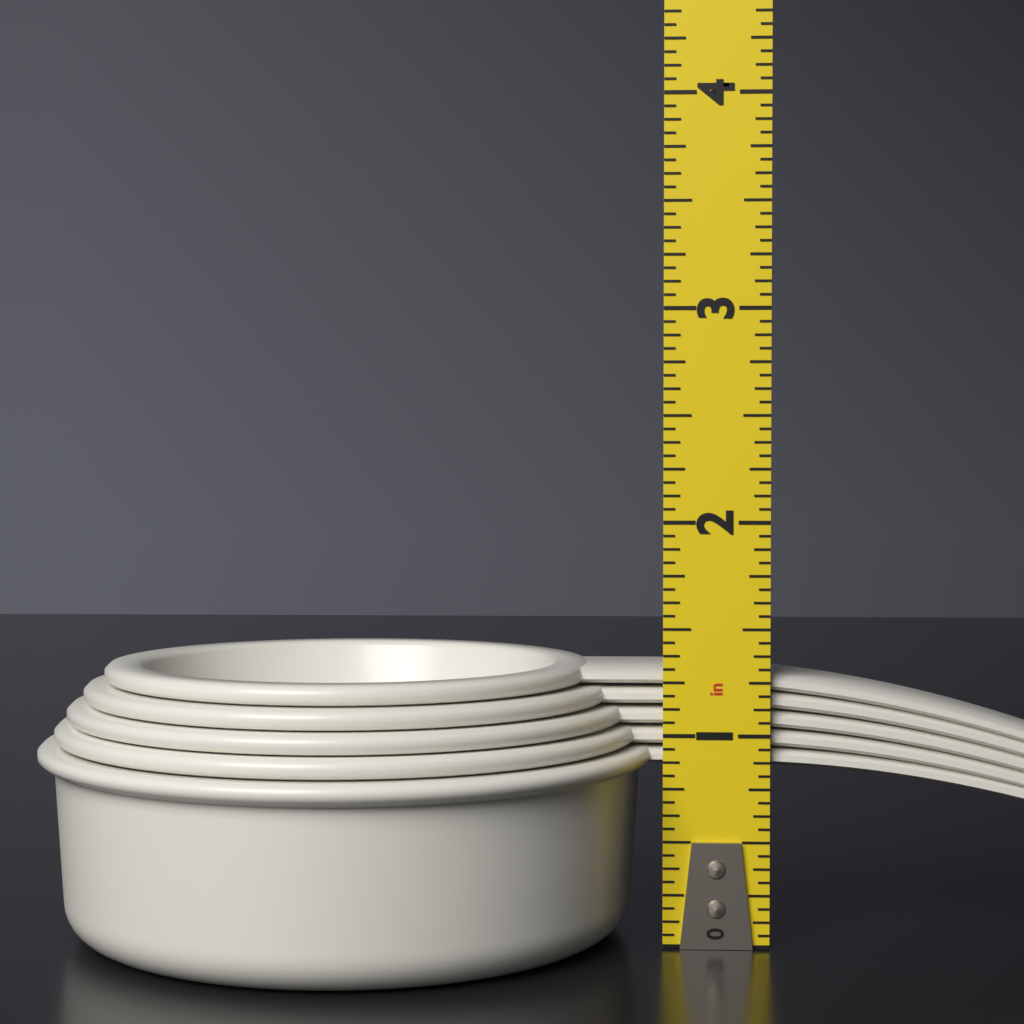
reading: 1.3125 in
